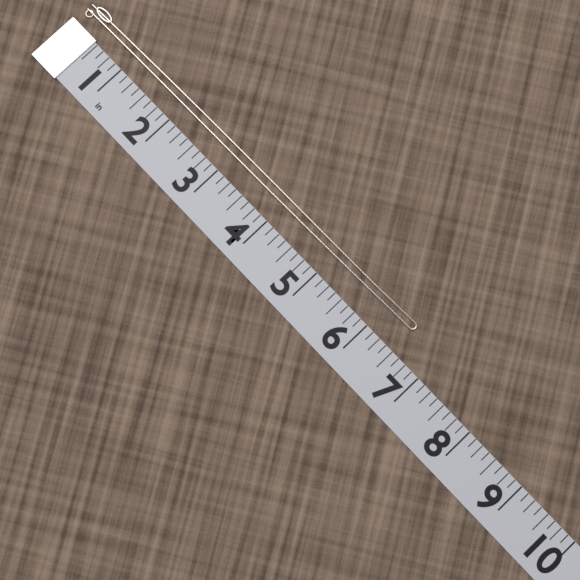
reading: 6.500 in
